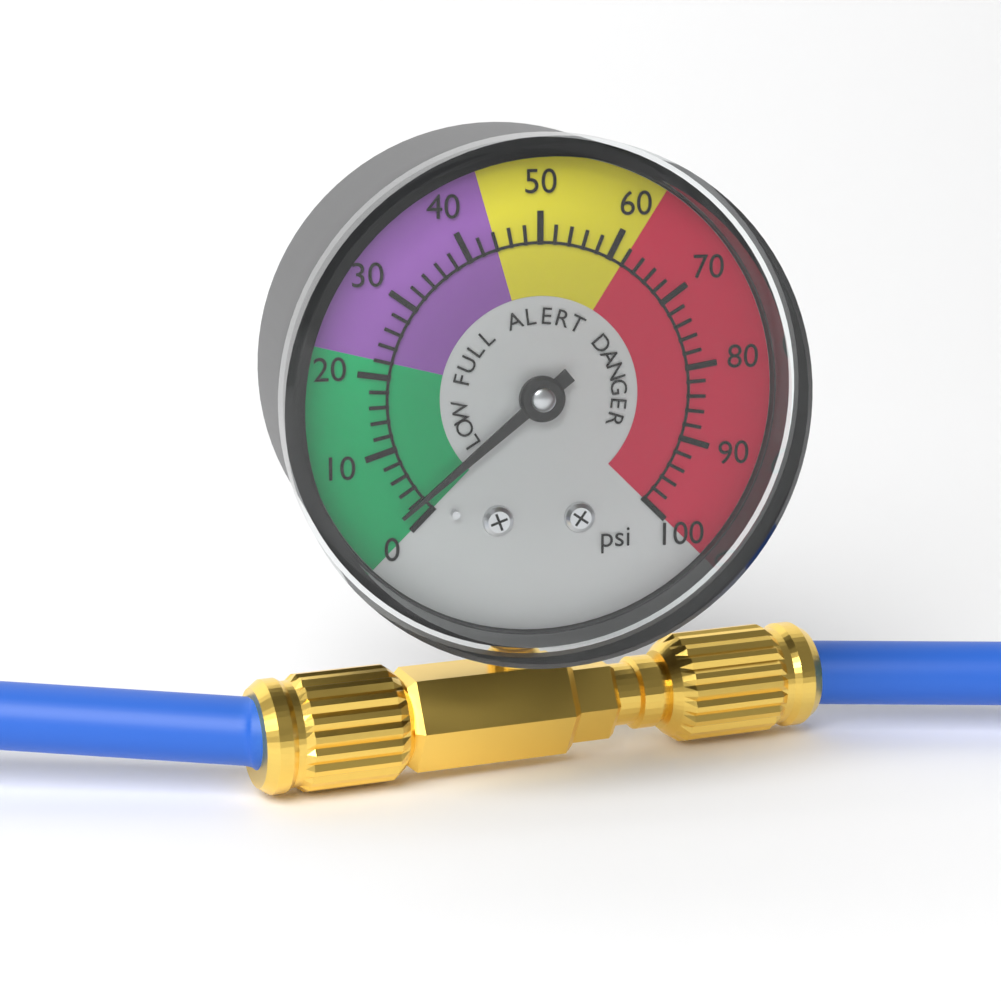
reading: 2 psi
